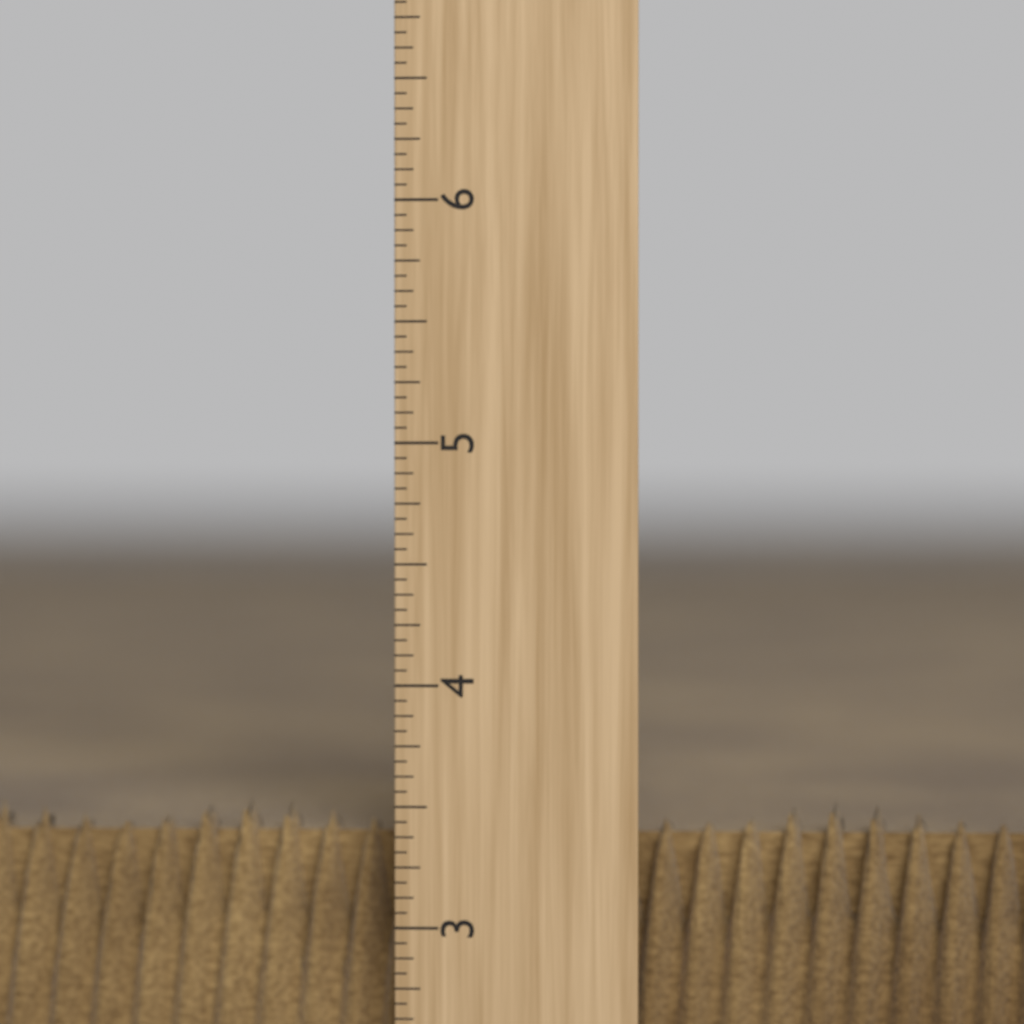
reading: 3.5000 inch
